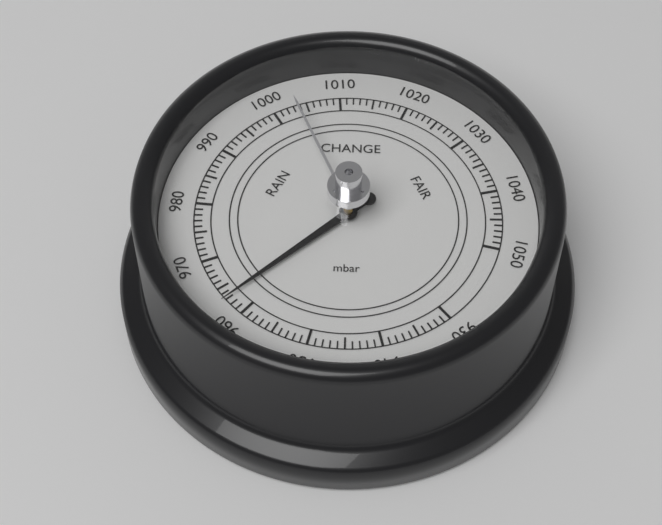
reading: 963 mbar
